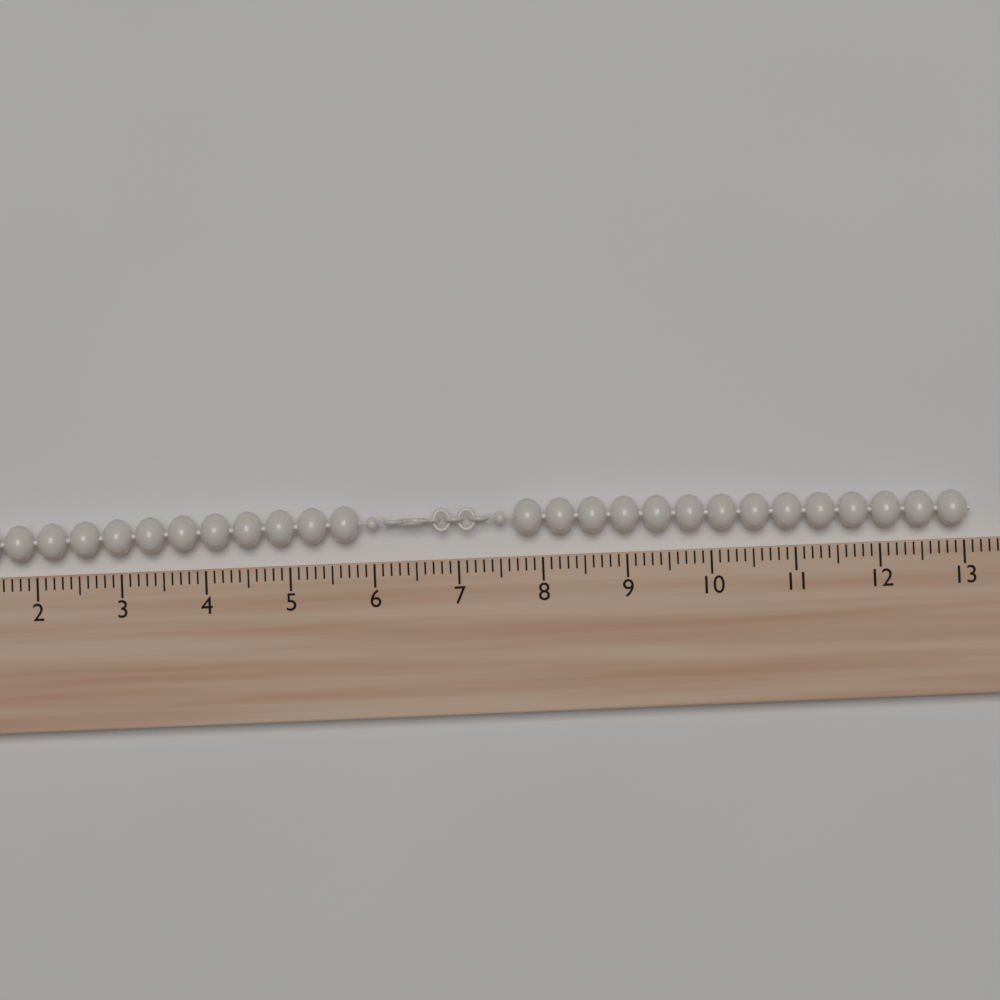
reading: 13.1 (no unit)
